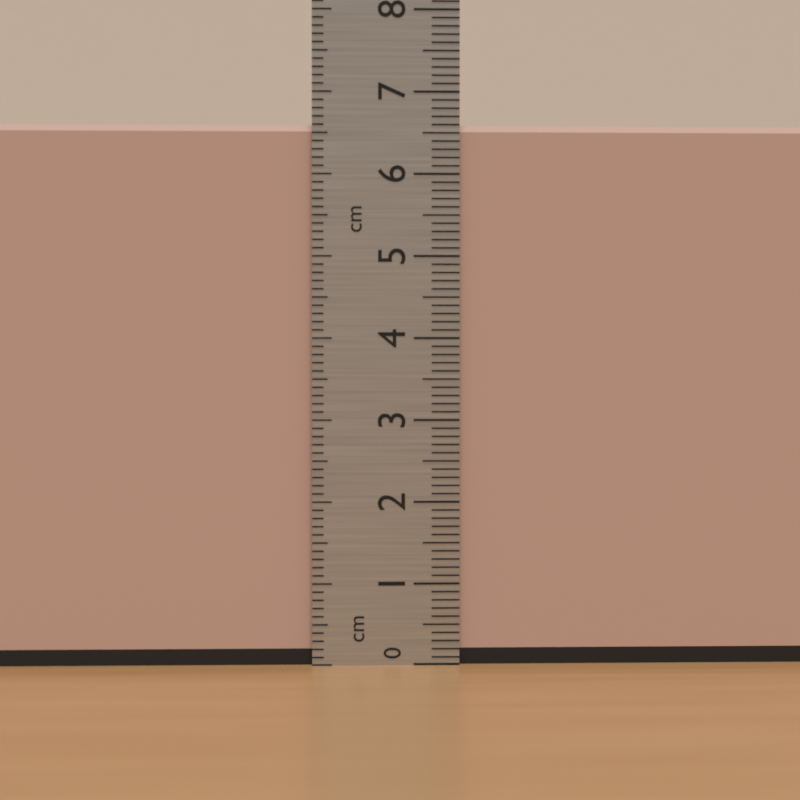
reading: 6.6 cm
